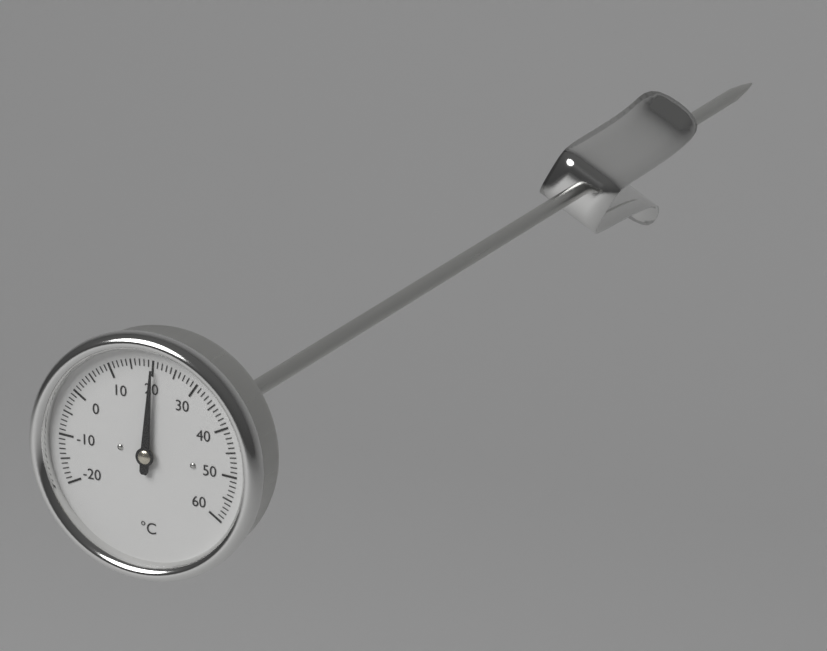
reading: 20 °C
